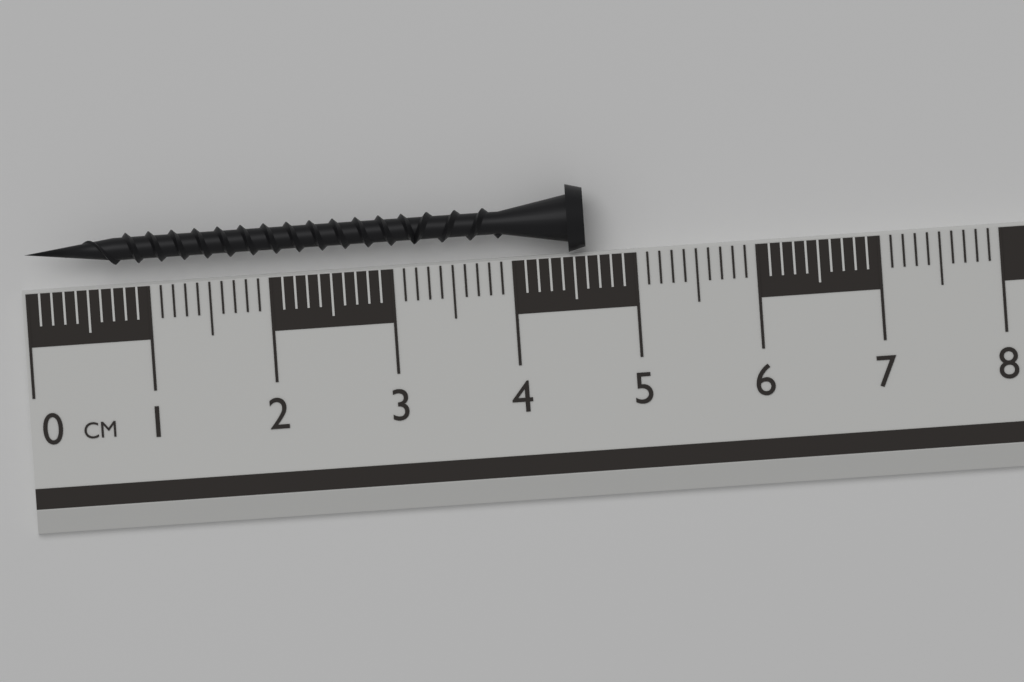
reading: 4.6 cm
